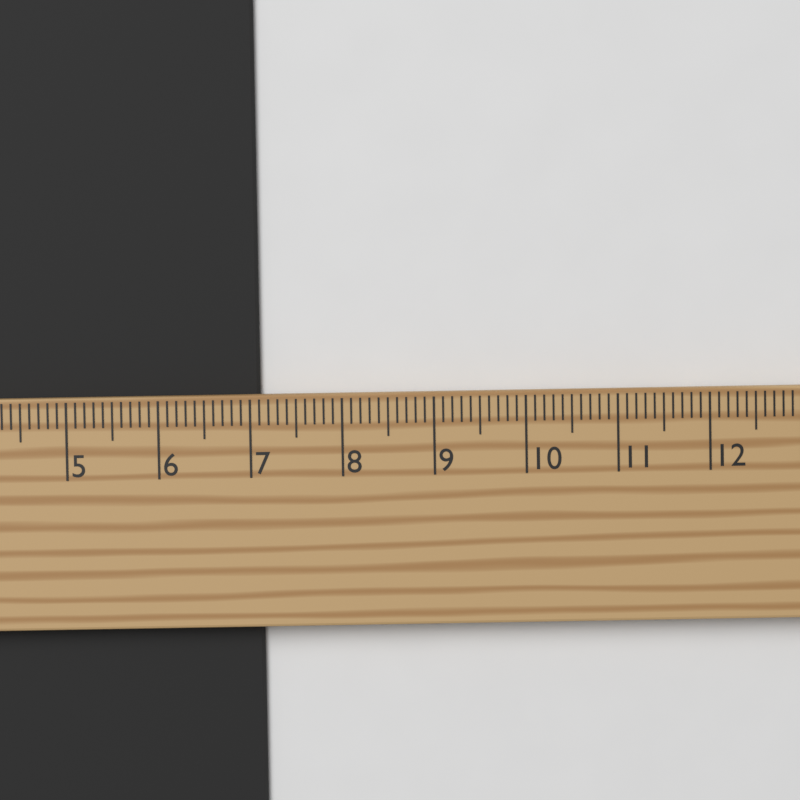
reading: 7.1 cm
